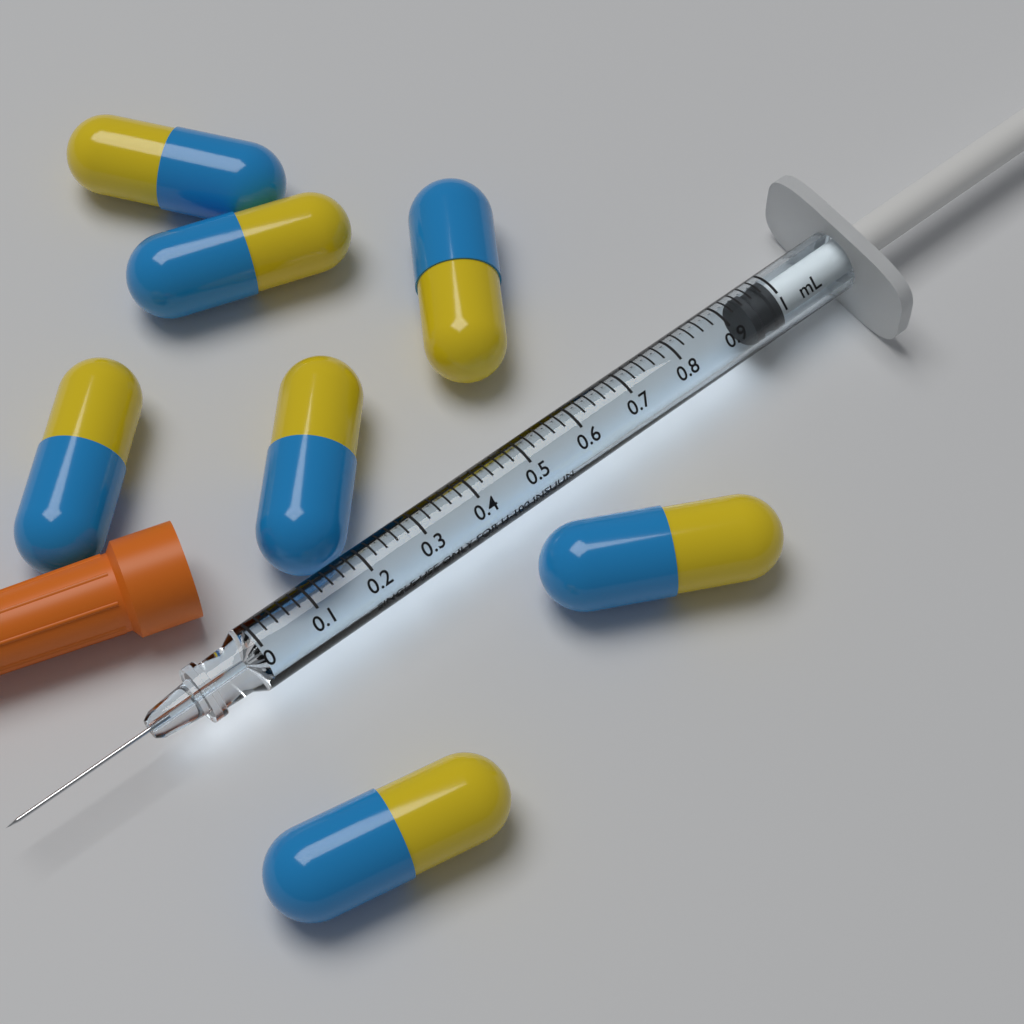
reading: 0.94 mL
